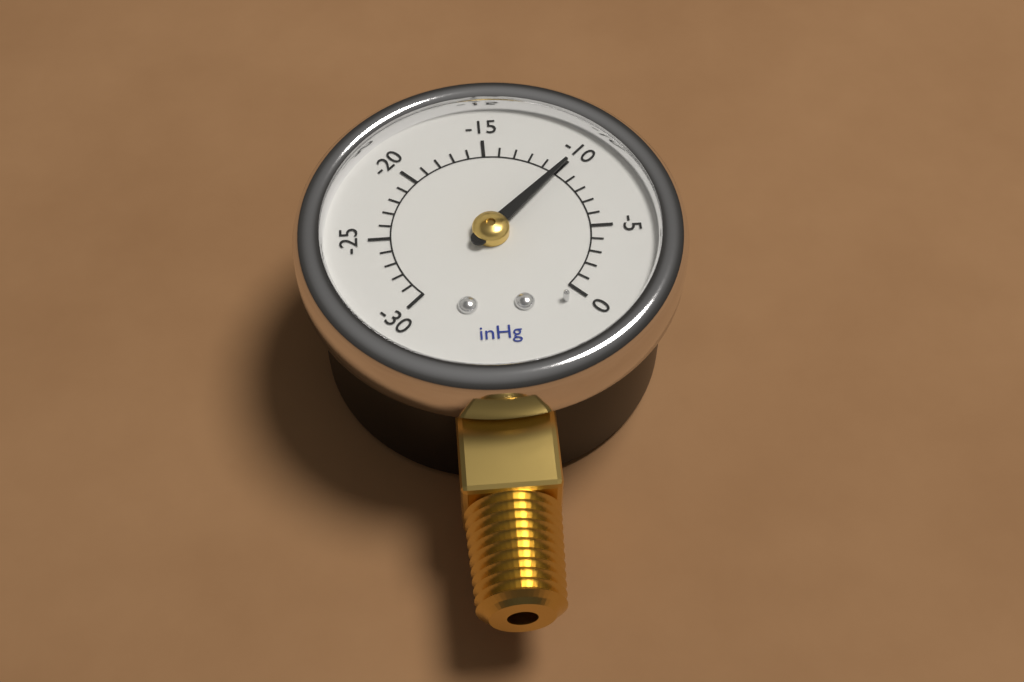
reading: -10 inHg
